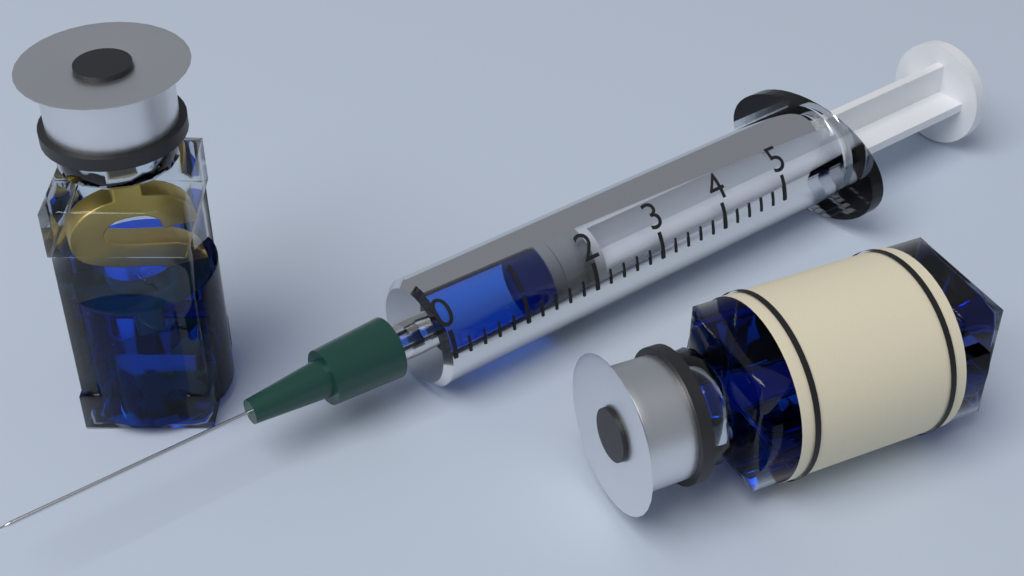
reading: 1.5 (no unit)
